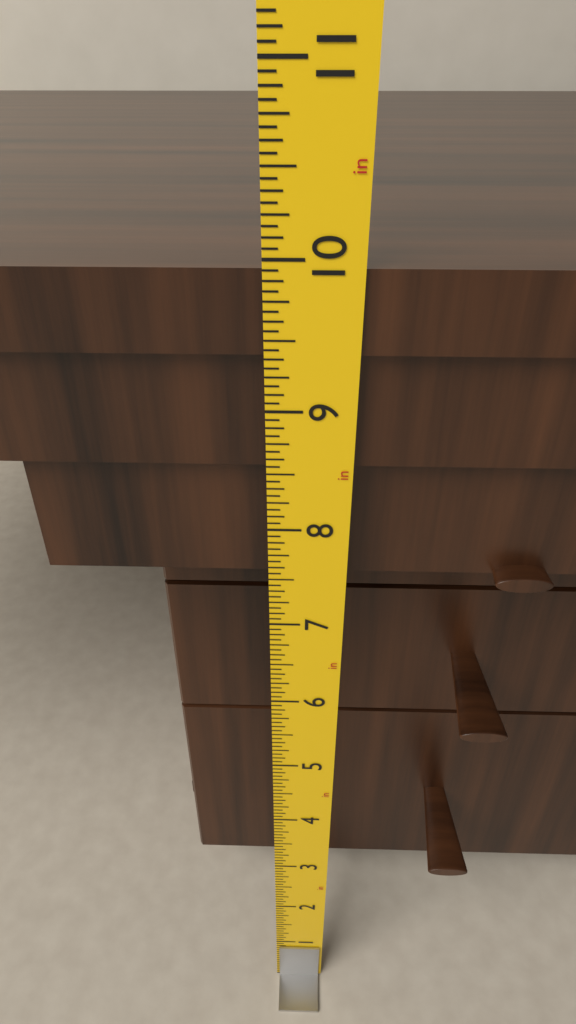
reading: 9.9375 in
